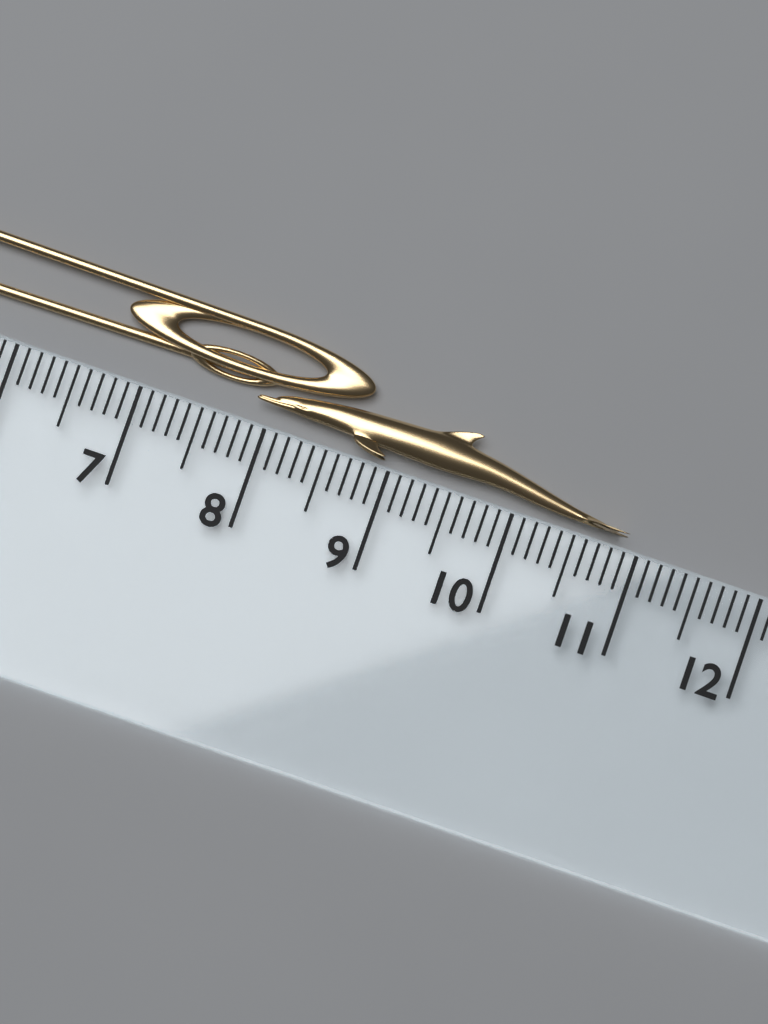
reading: 10.9 cm
